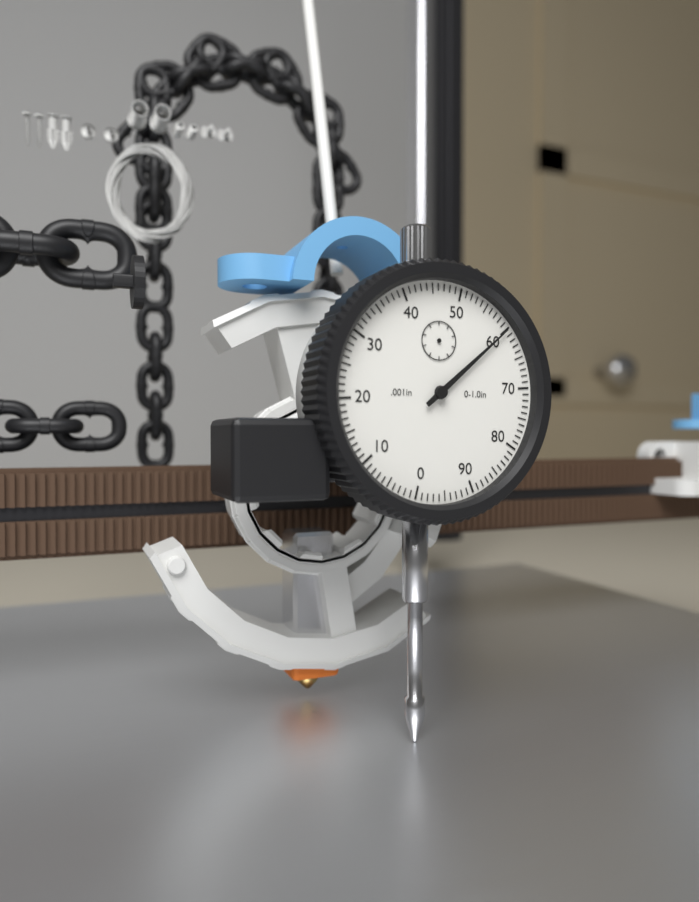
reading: 0.060 in
